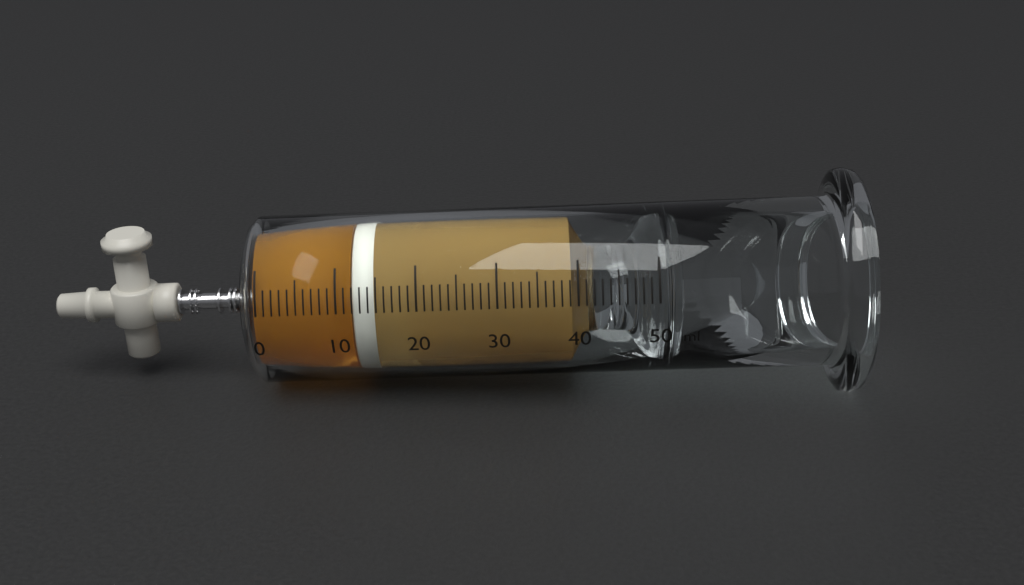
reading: 12 ml
